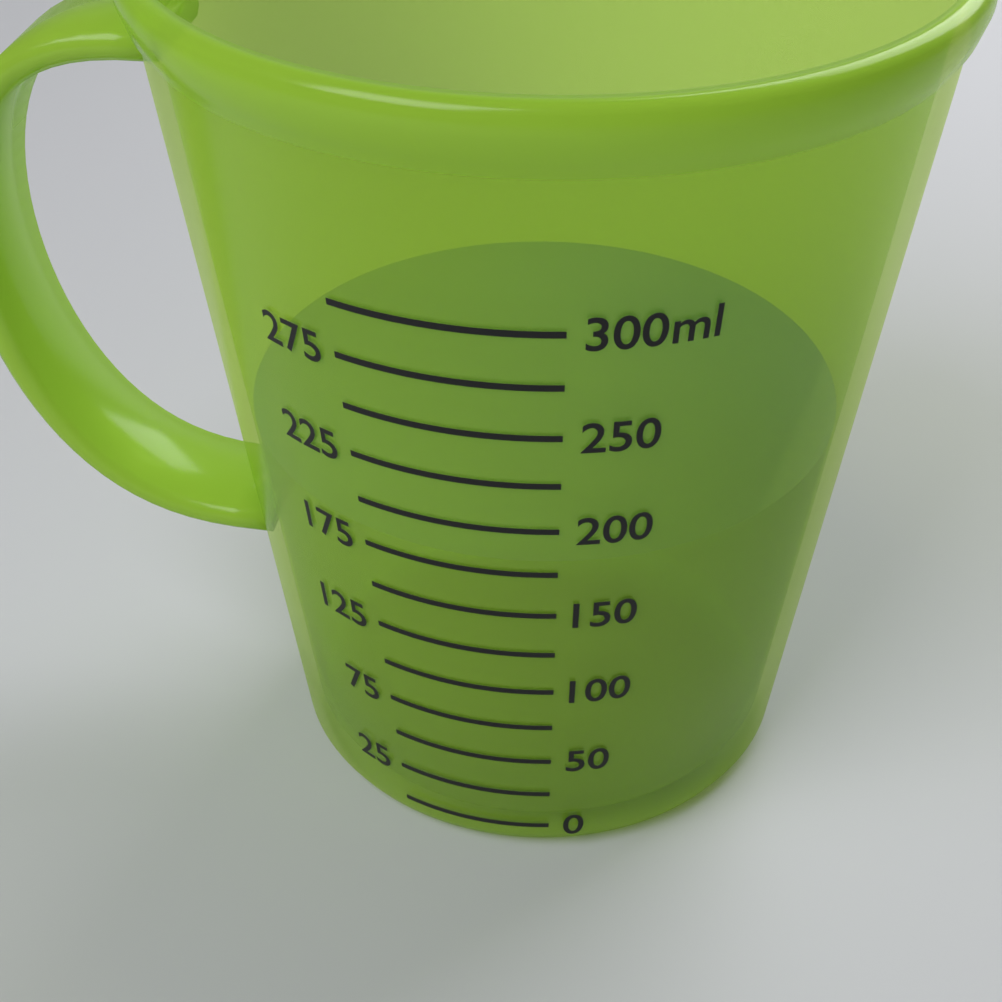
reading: 175 ml
